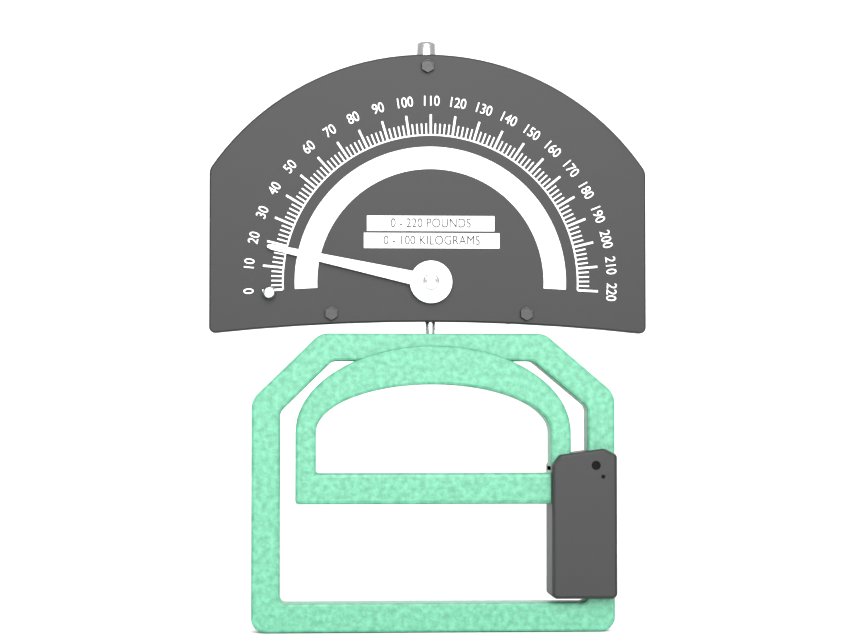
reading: 18 lb
